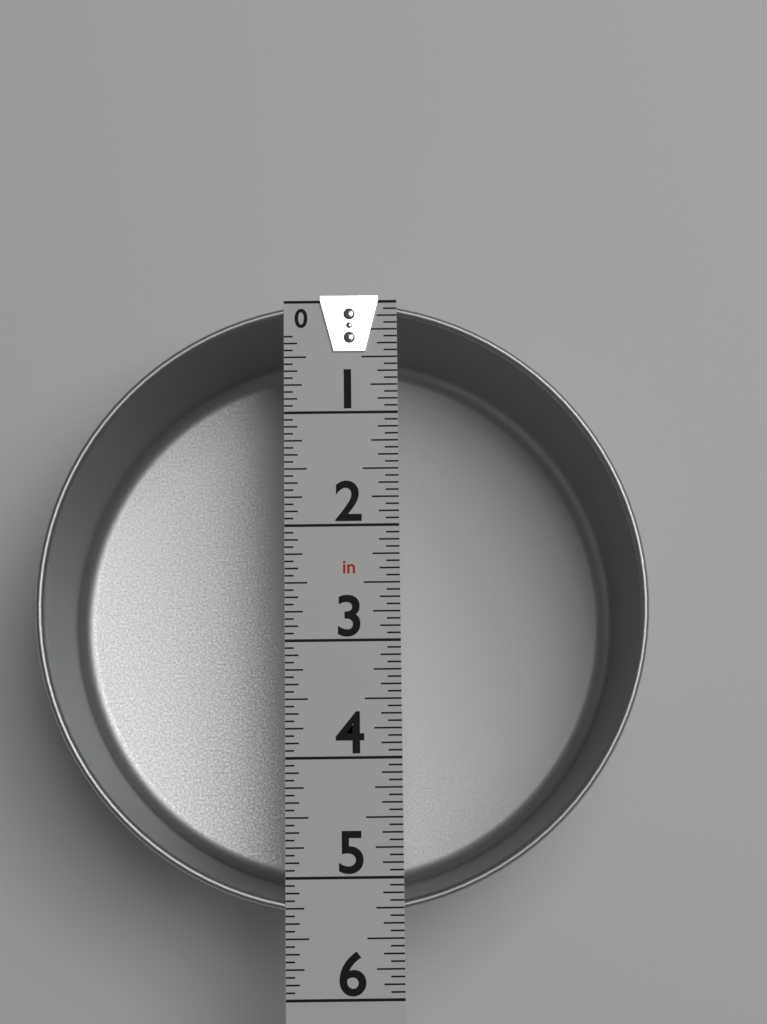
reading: 5.3125 in
